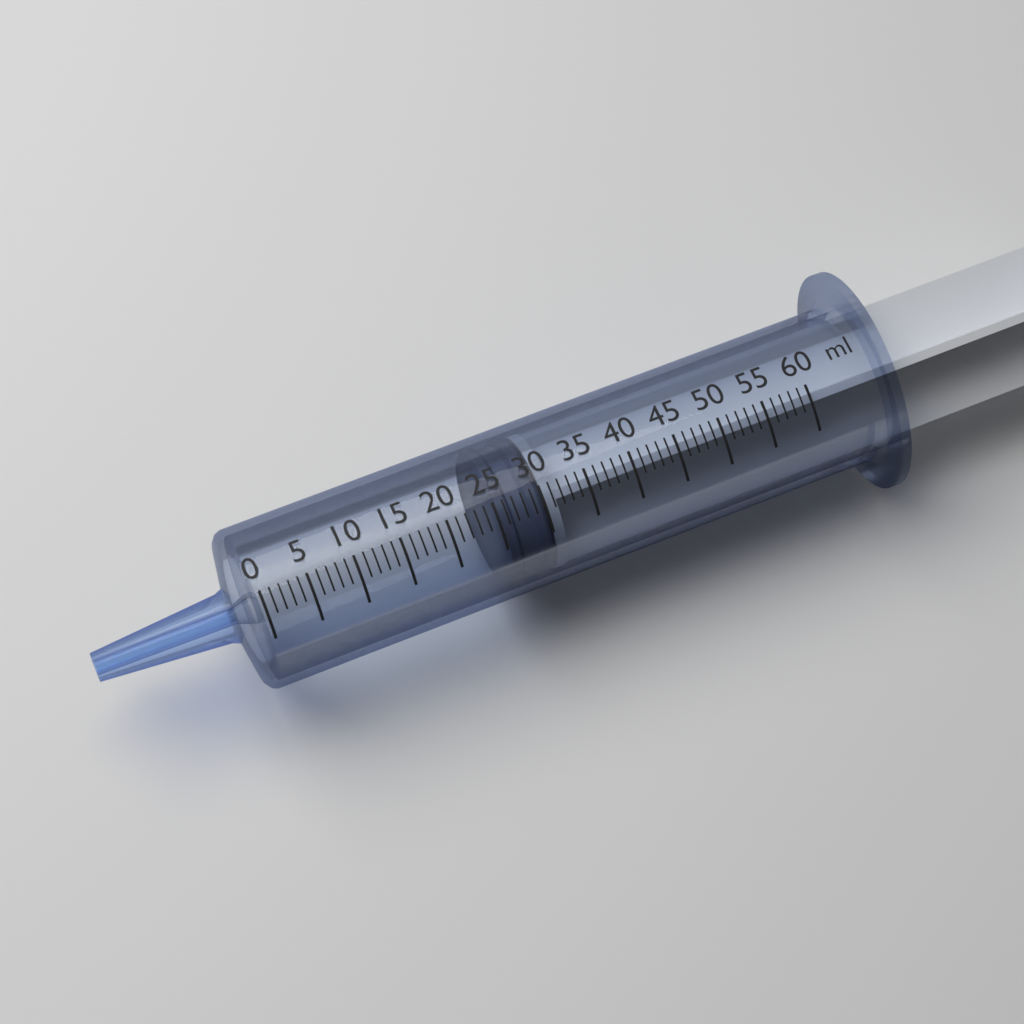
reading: 25 ml
